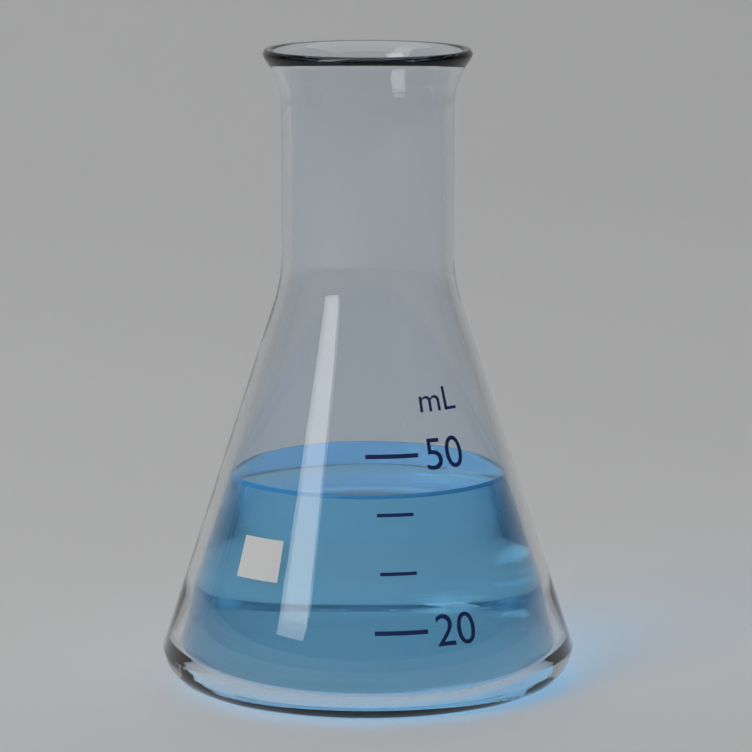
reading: 43 mL
